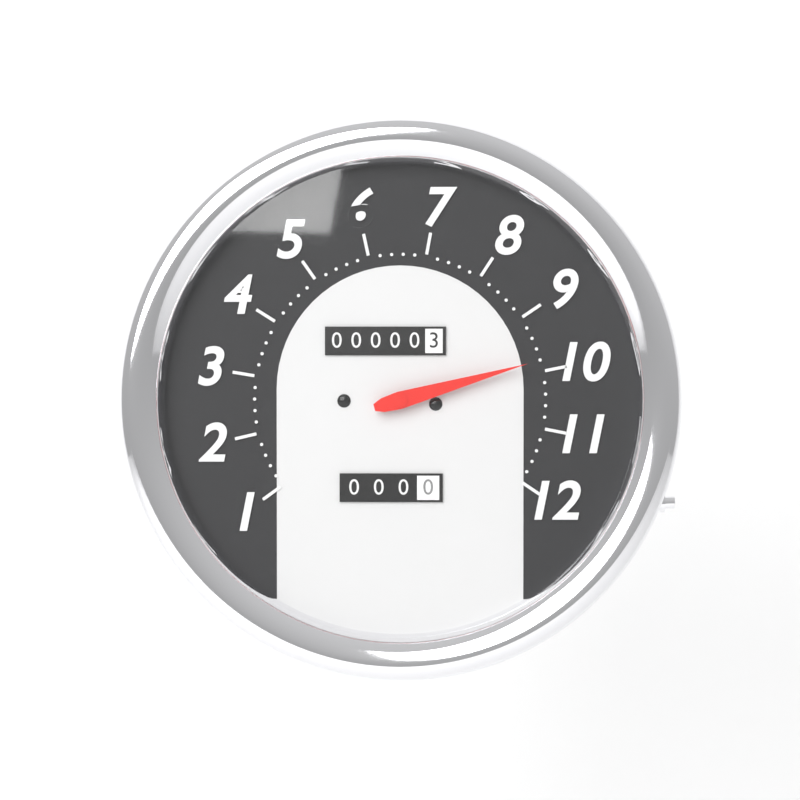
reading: 9.8 (no unit)
